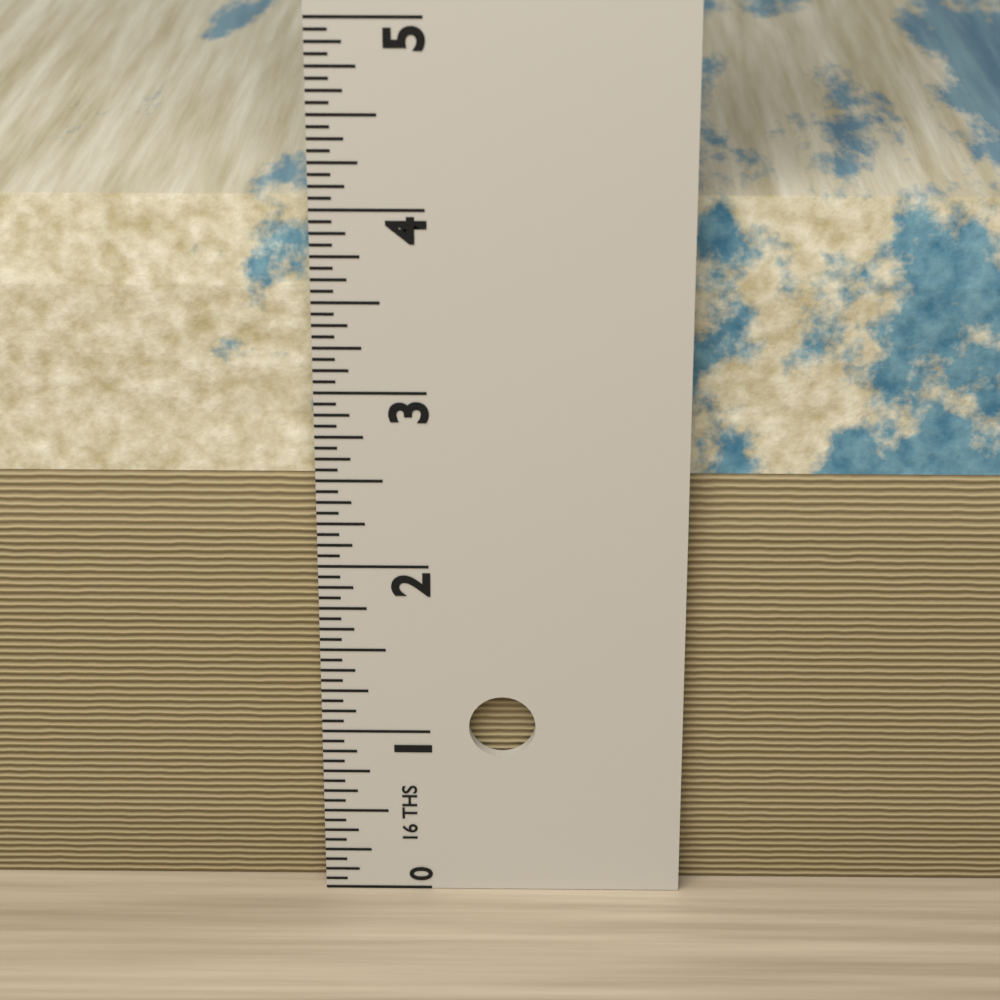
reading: 4.0000 in
